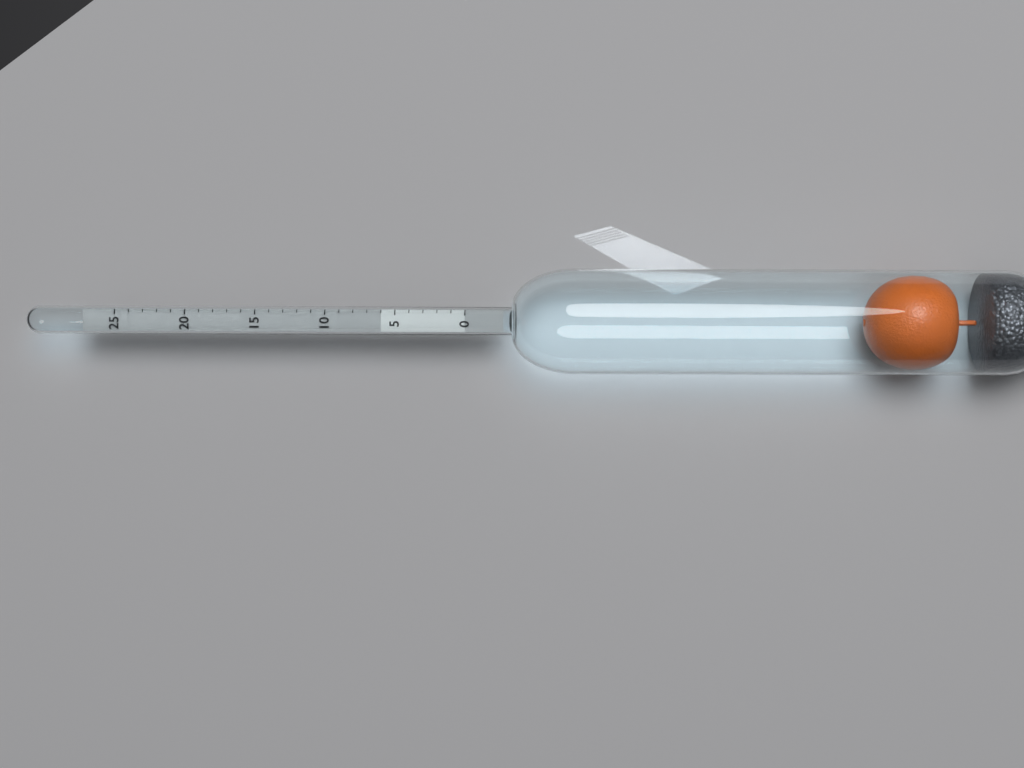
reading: 6 (no unit)
